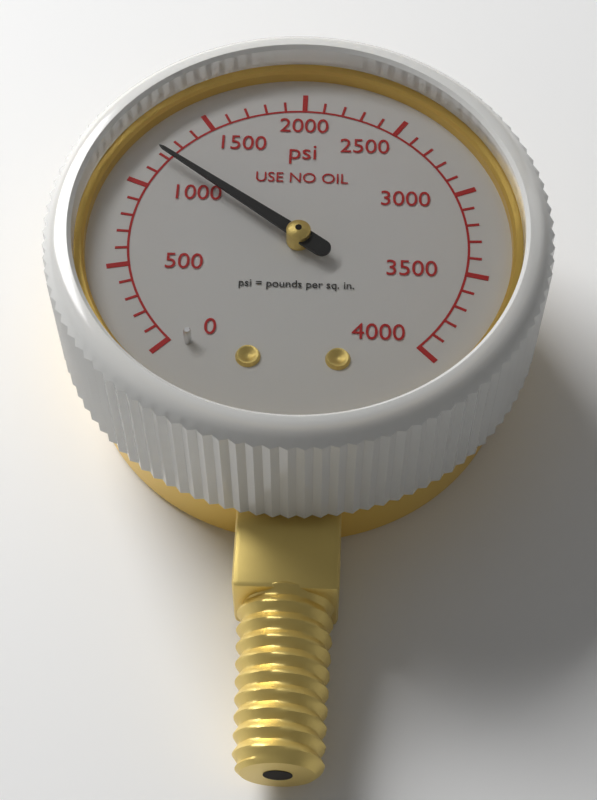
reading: 1200 psi
